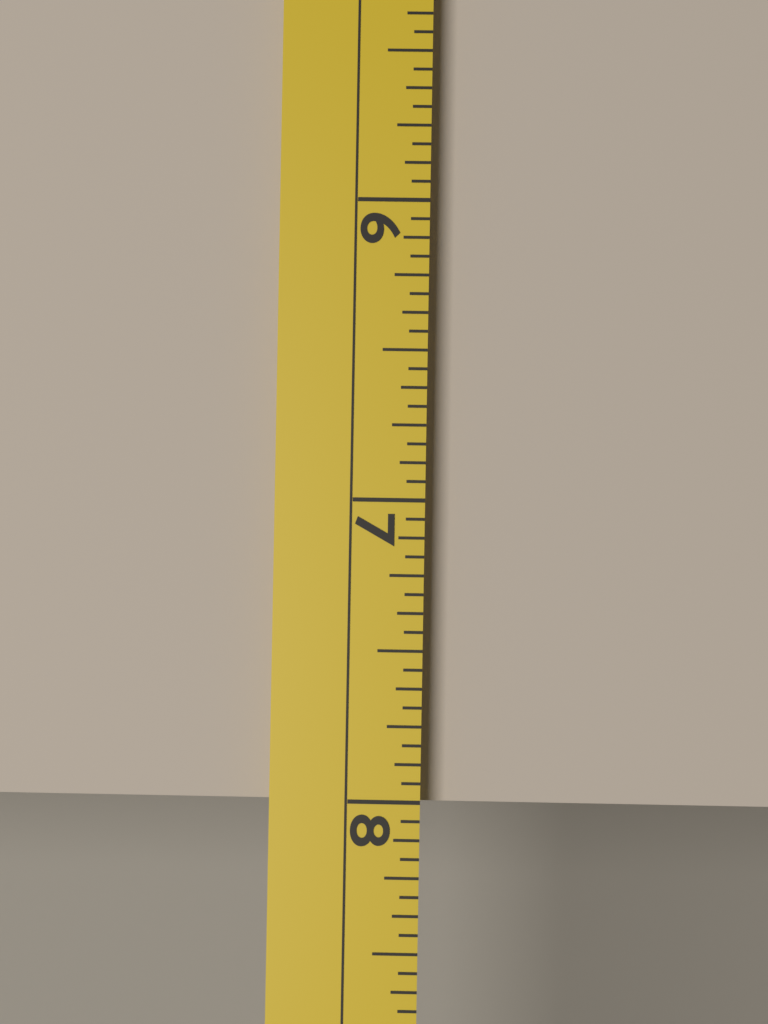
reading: 8.0000 (no unit)
